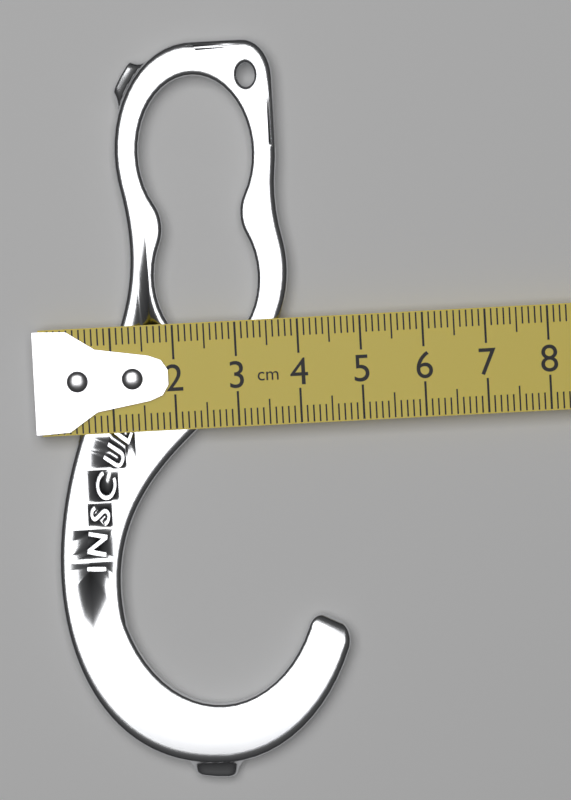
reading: 4.6 cm
